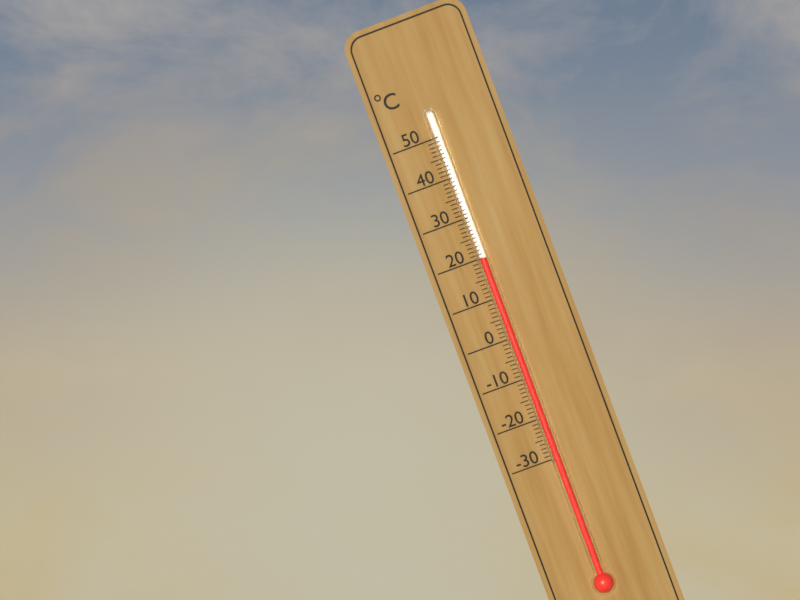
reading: 20 °C
